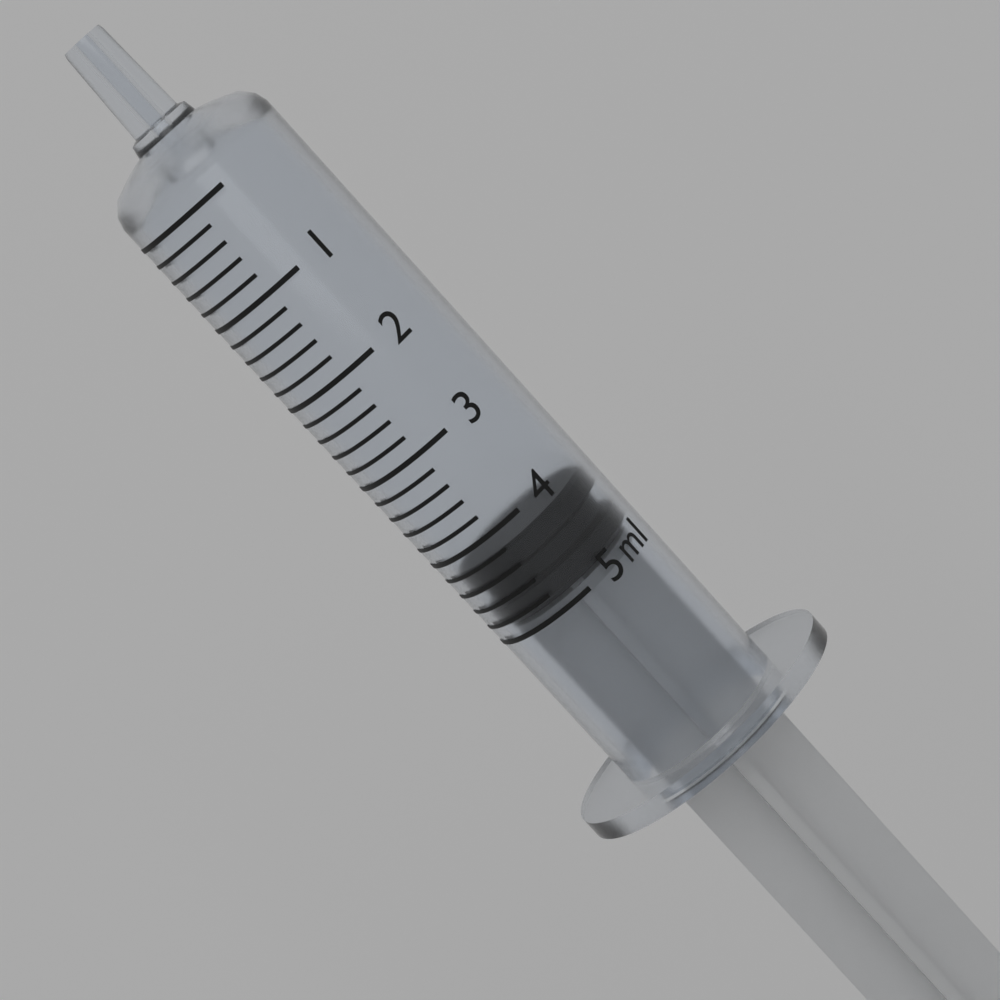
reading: 4.2 ml
